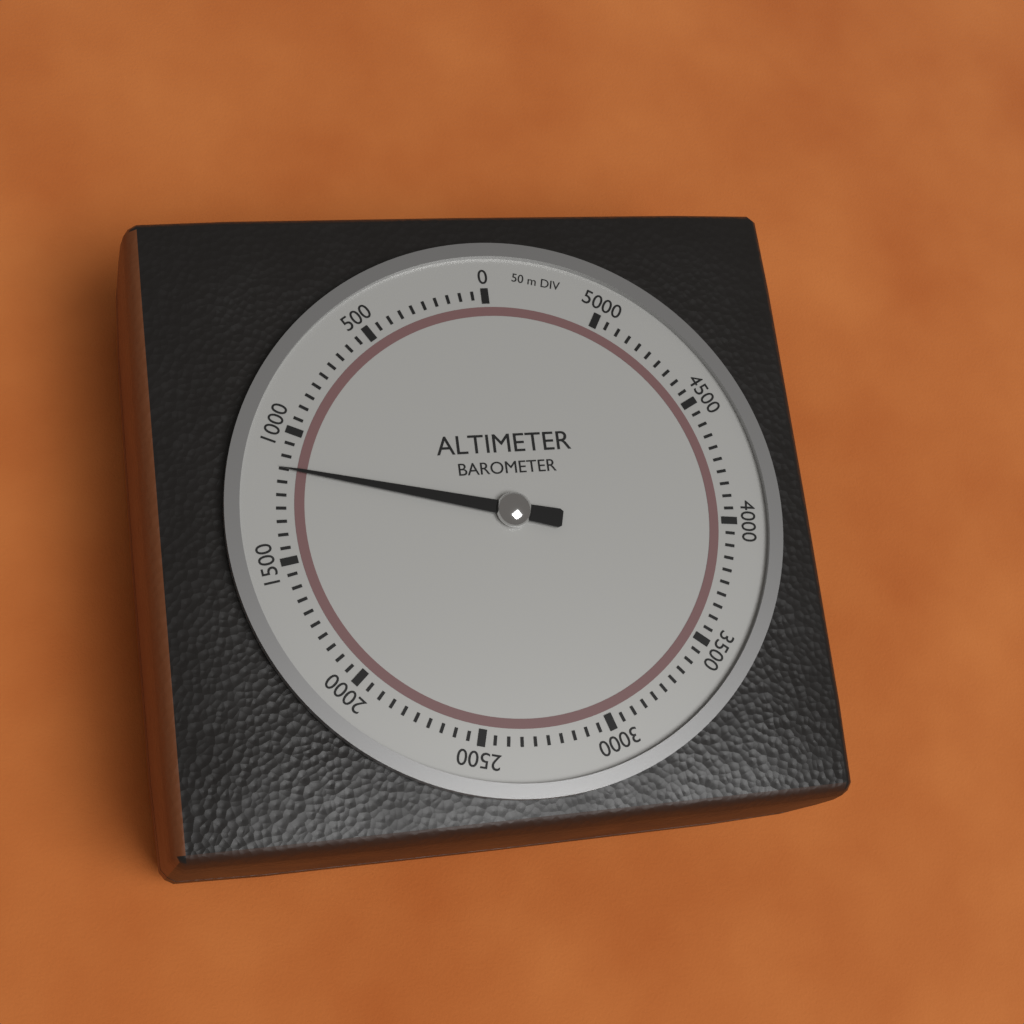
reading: 1150 m
